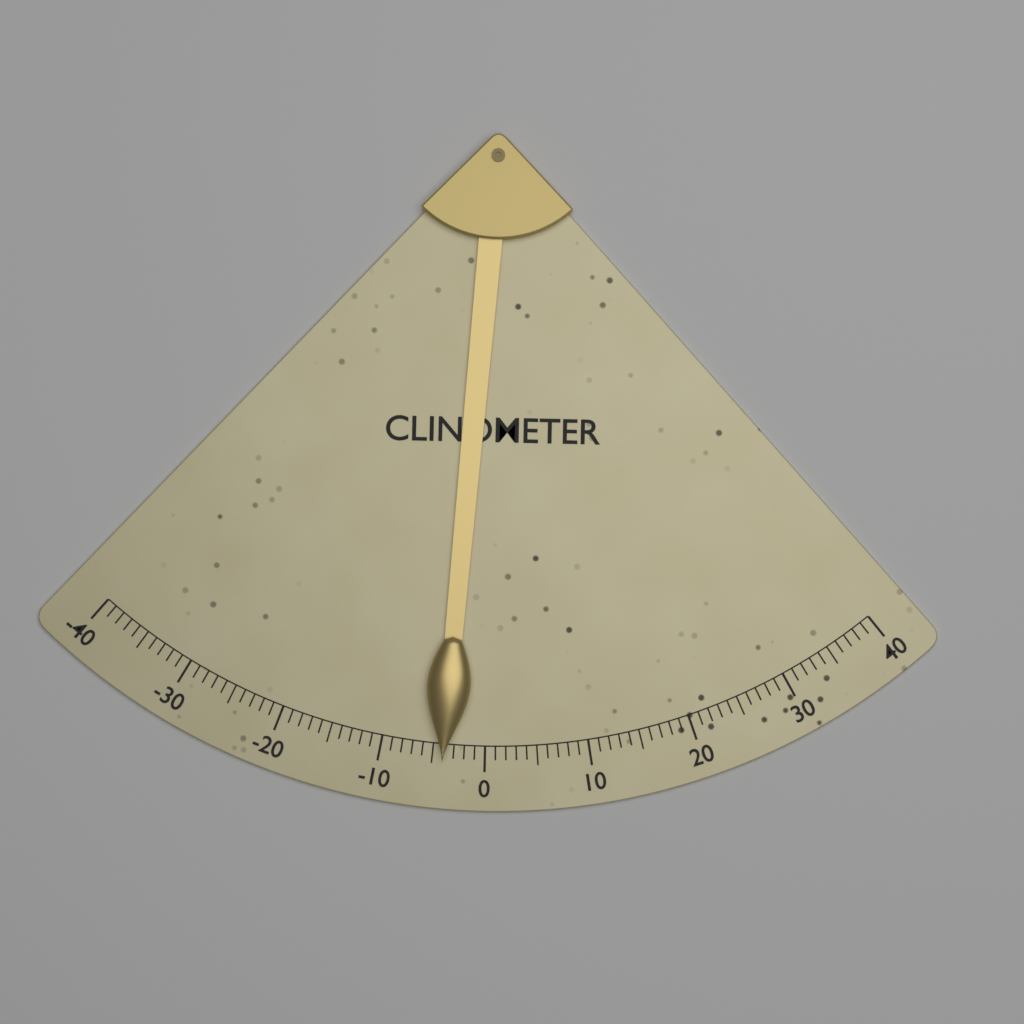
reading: -4 (no unit)
